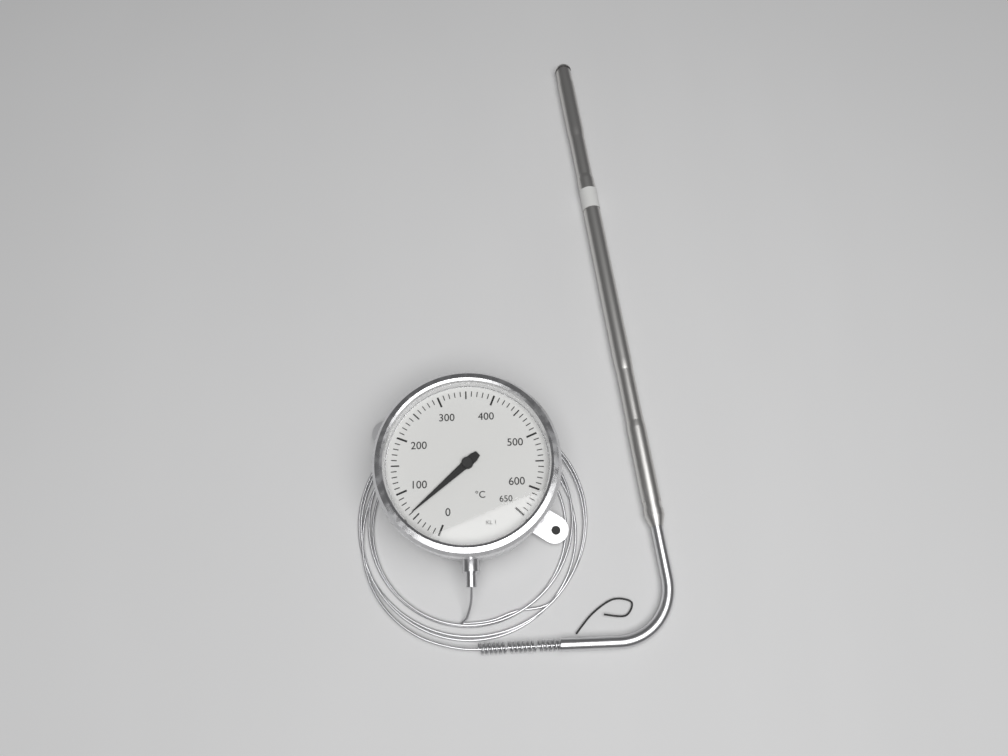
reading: 60 °C
